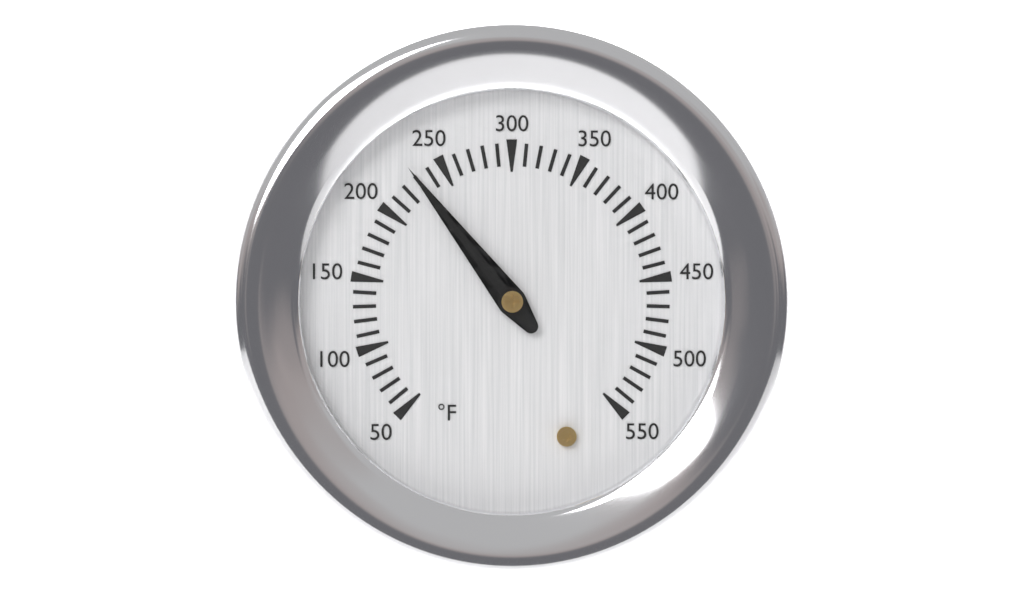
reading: 230 °F
